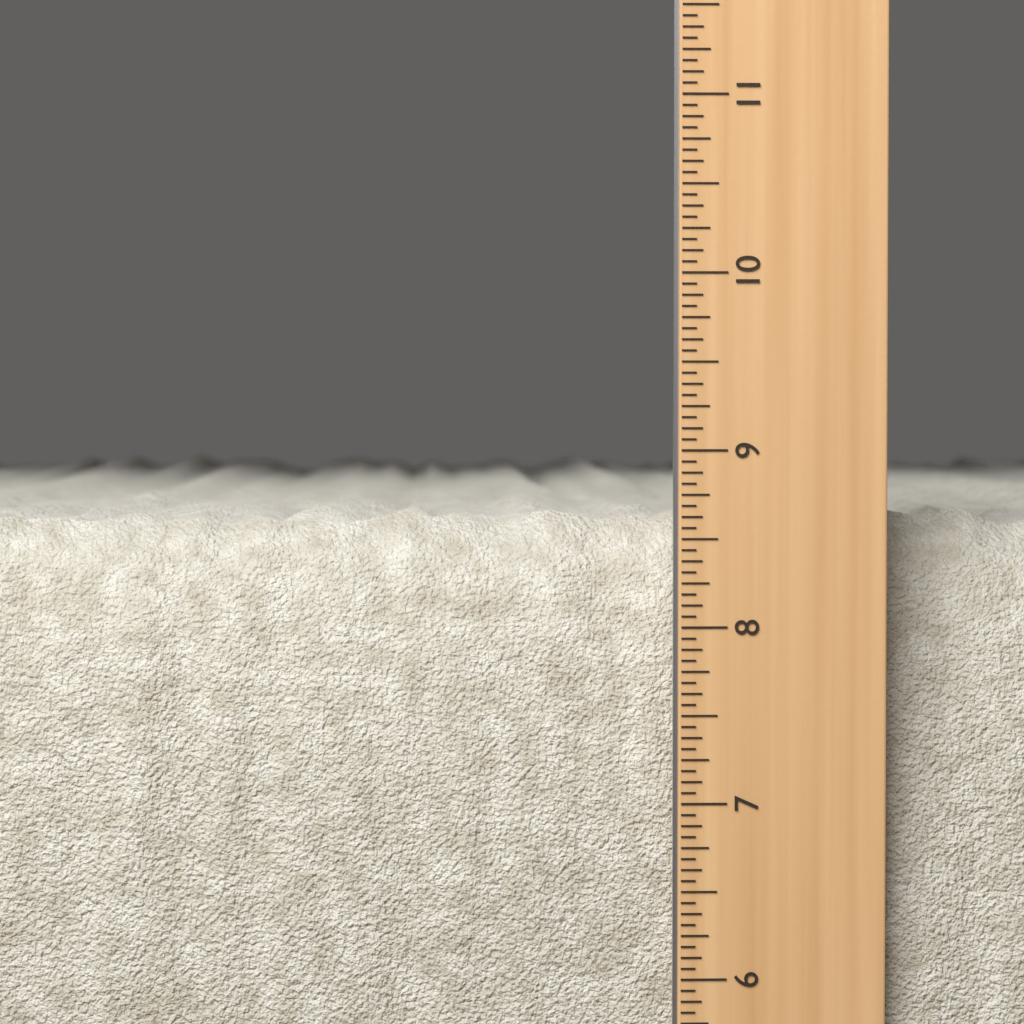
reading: 8.6875 in
